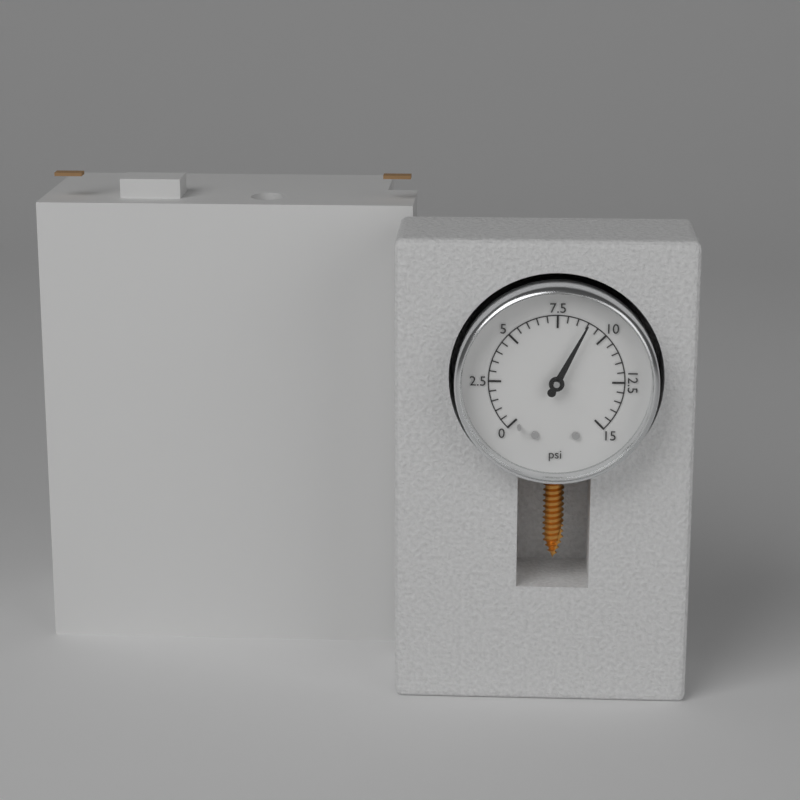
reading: 9.0 psi
